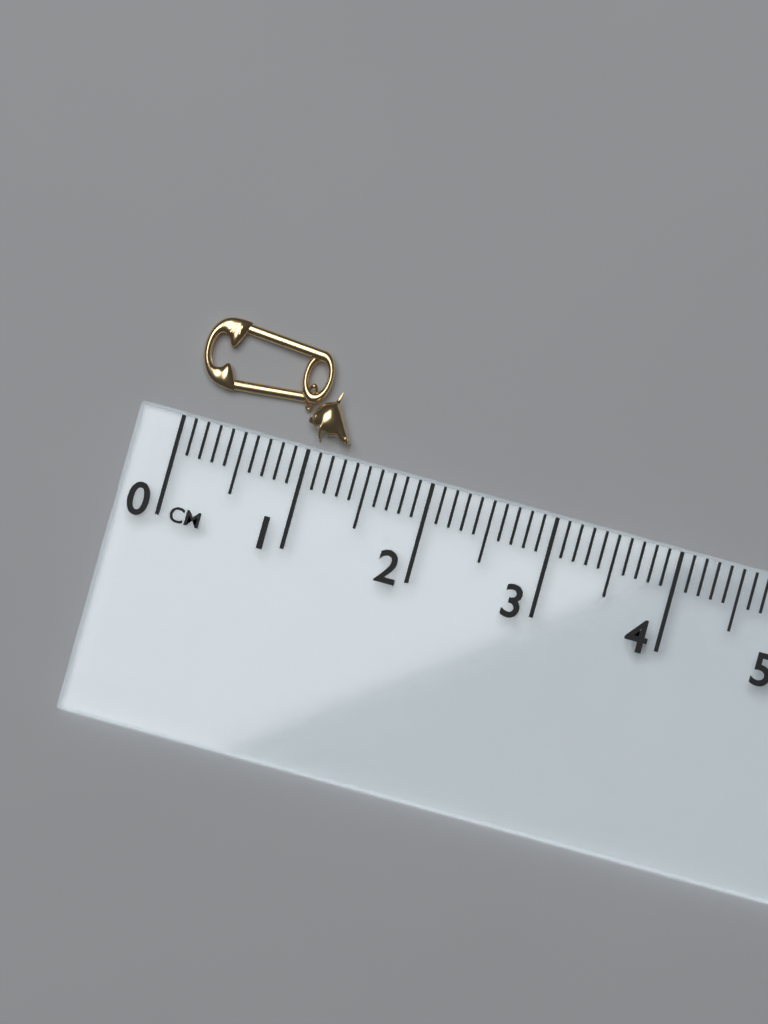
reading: 1.3 cm
